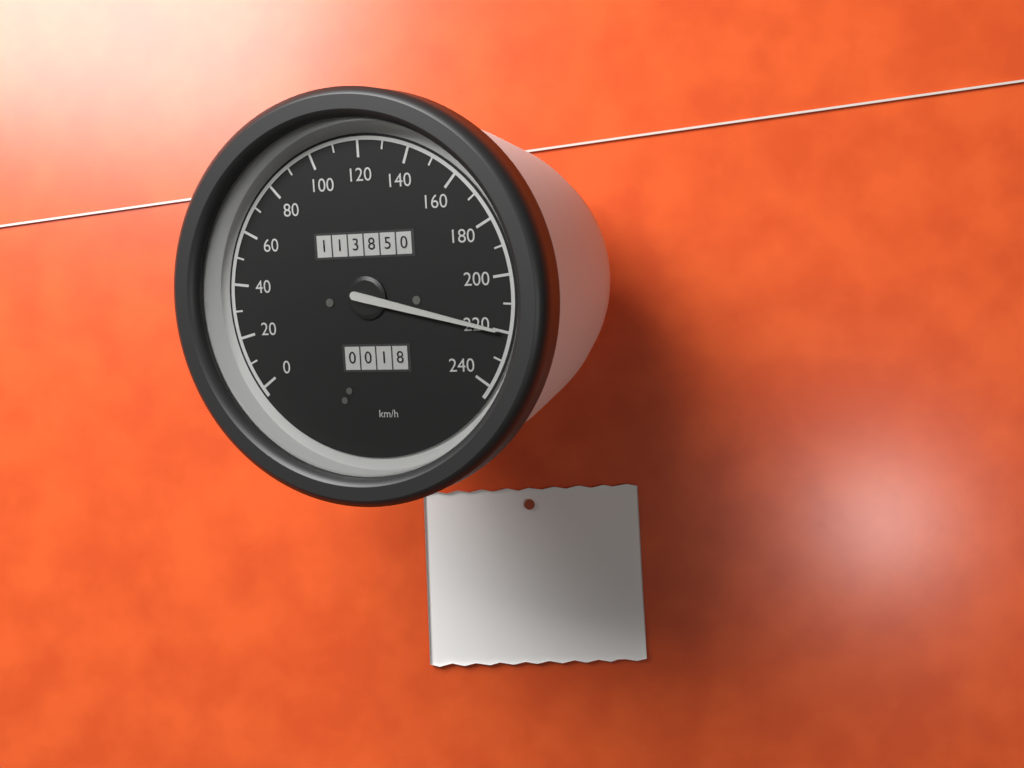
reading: 220 km/h
